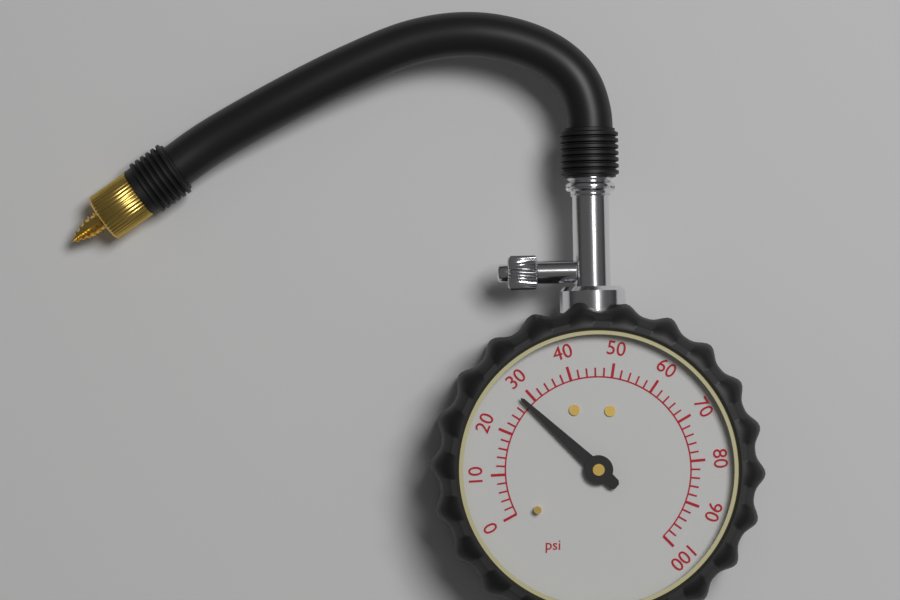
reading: 28 psi
